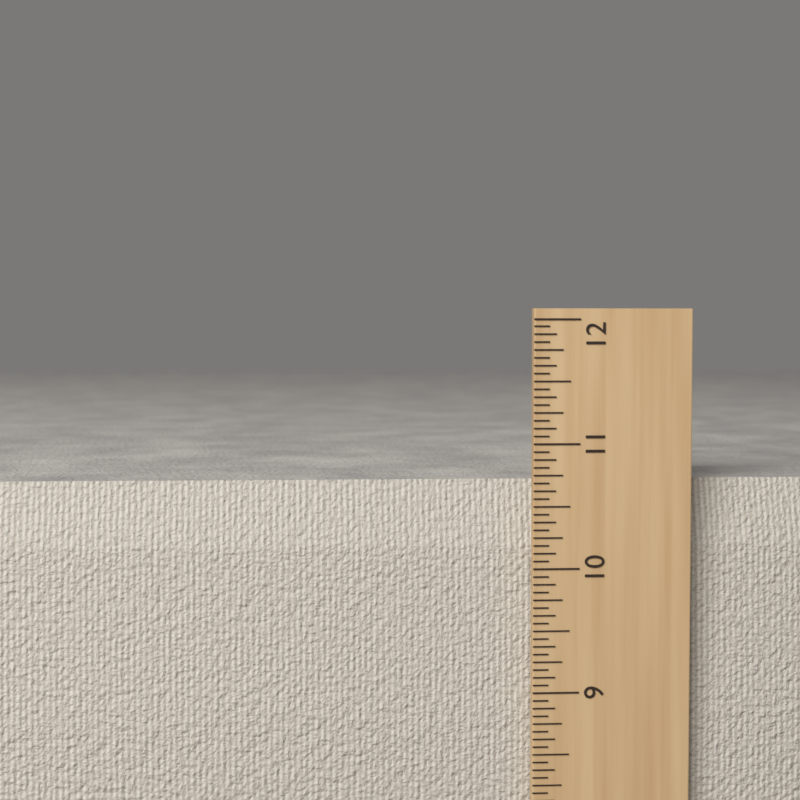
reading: 10.6875 in
